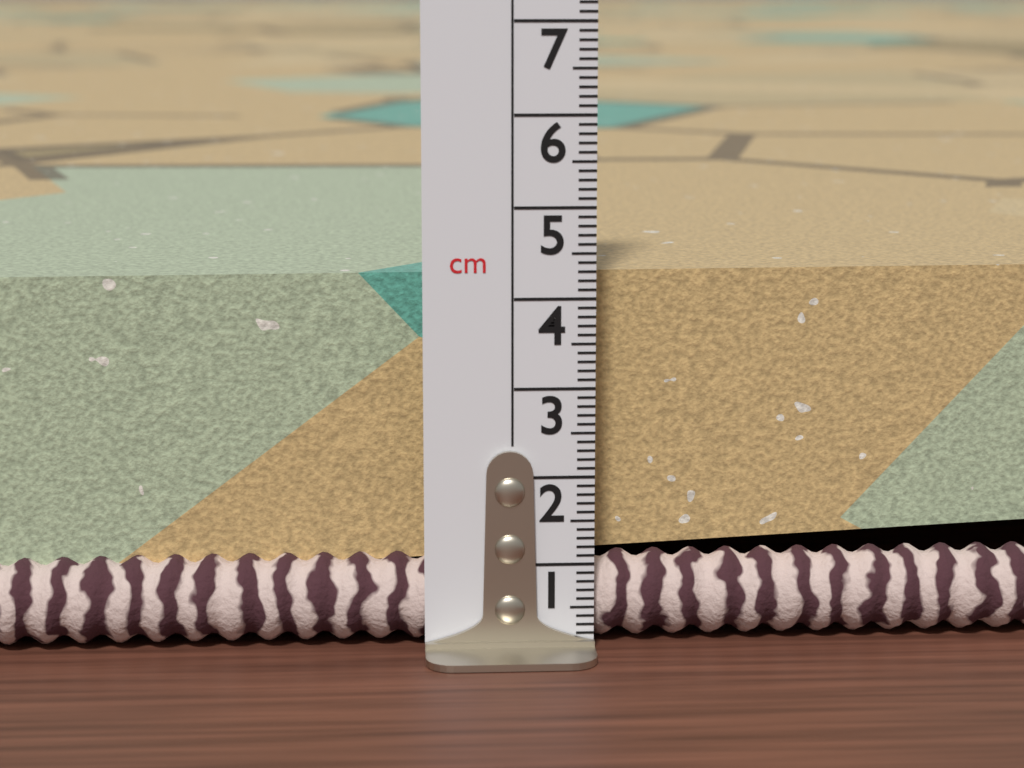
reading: 4.2 cm
